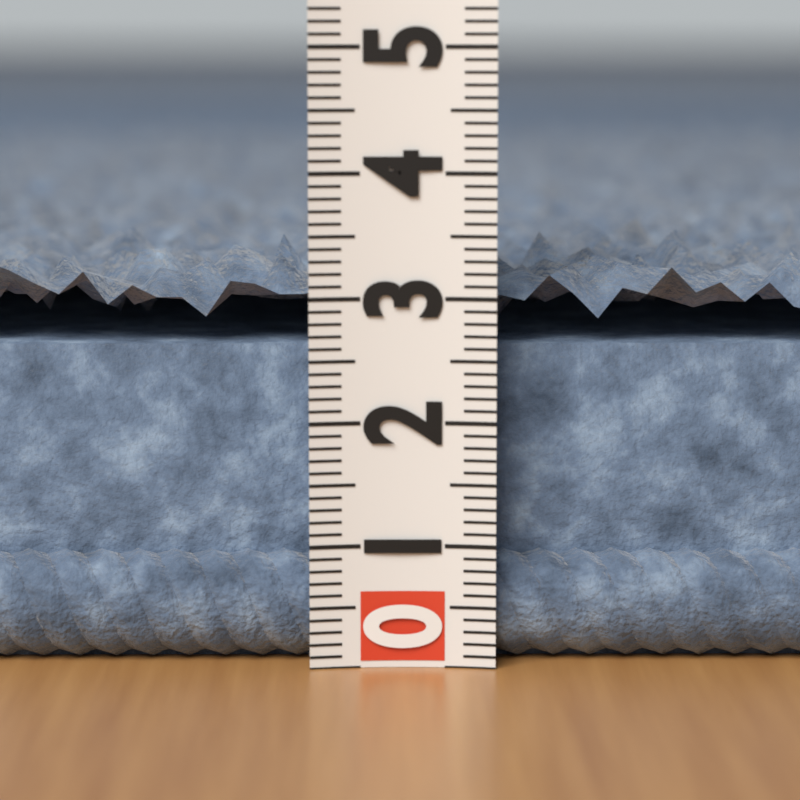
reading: 3.4 (no unit)
